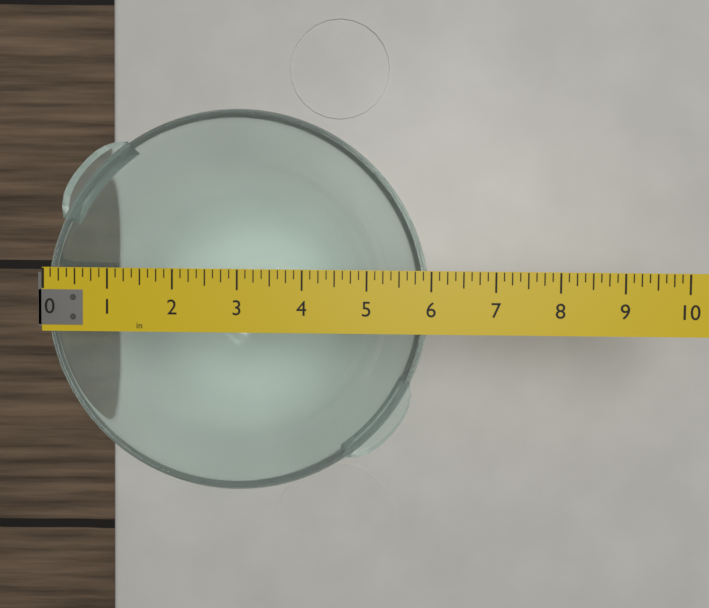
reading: 6.000 in
